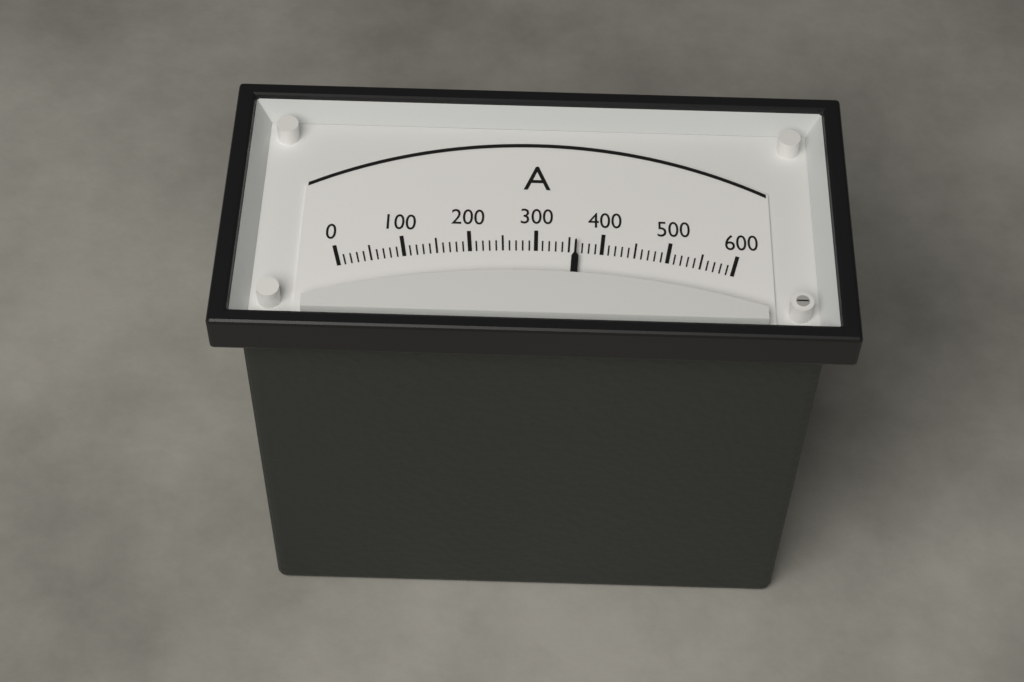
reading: 360 A
